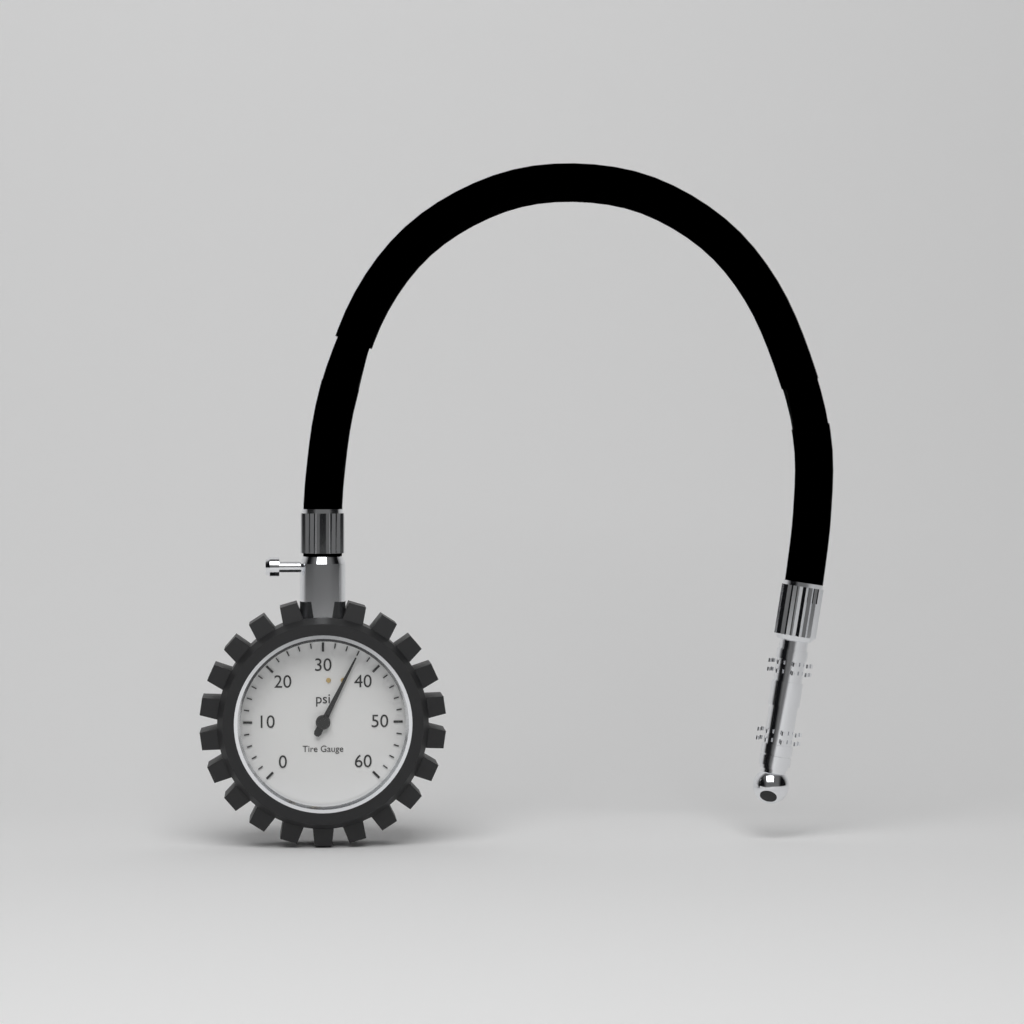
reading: 36 psi
